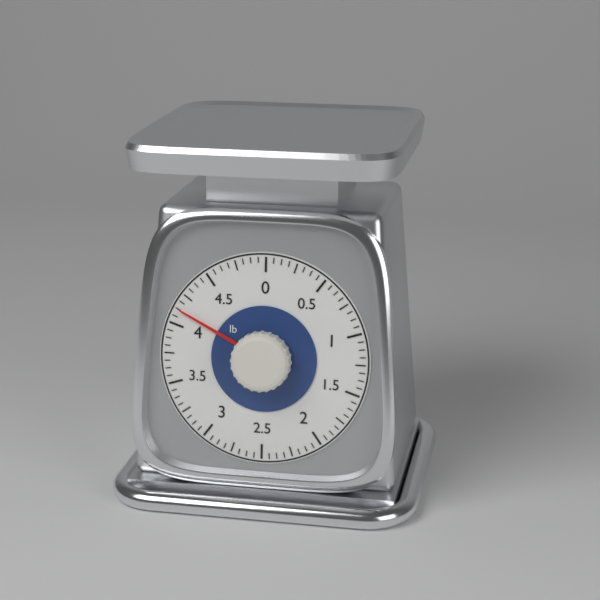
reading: 4.1250 lb
